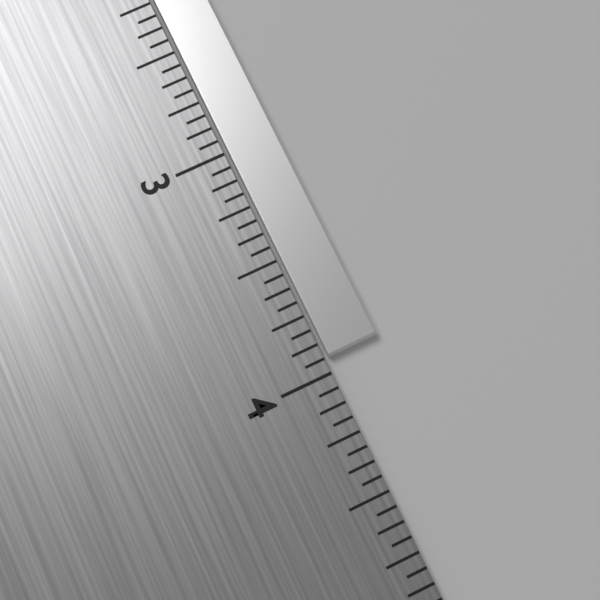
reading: 3.9375 in
